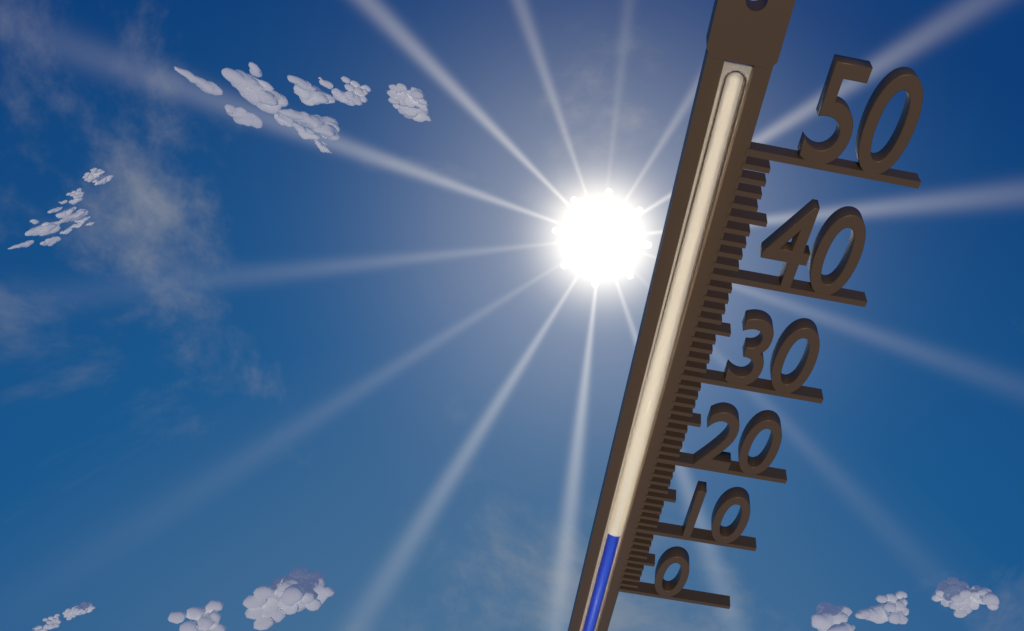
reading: 9 (no unit)
